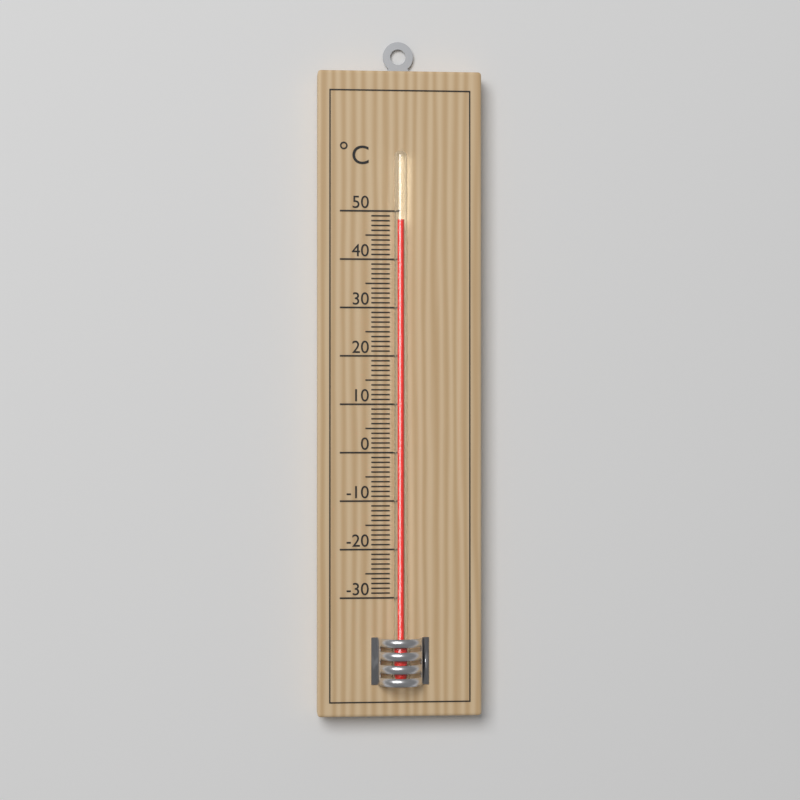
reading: 48 °C
